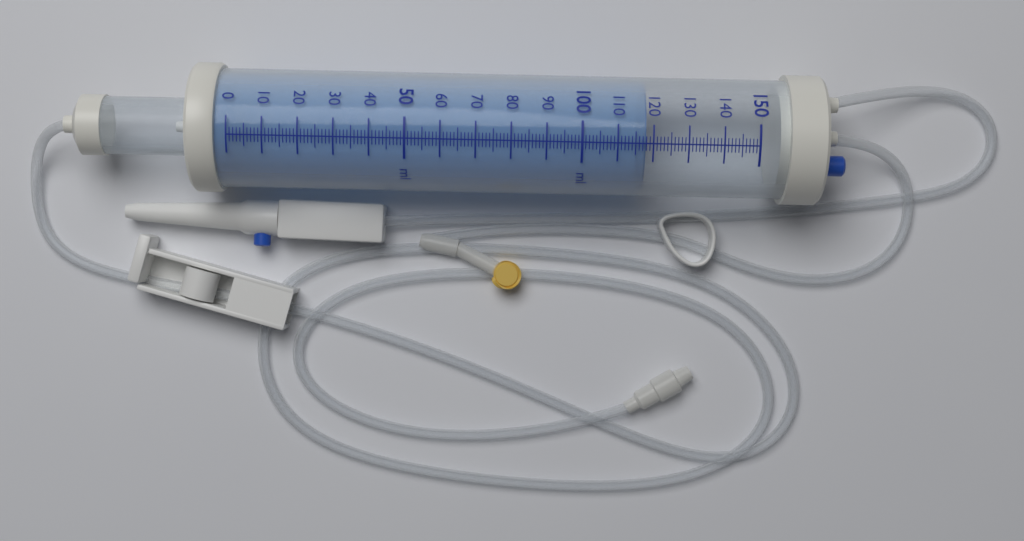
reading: 118 ml
